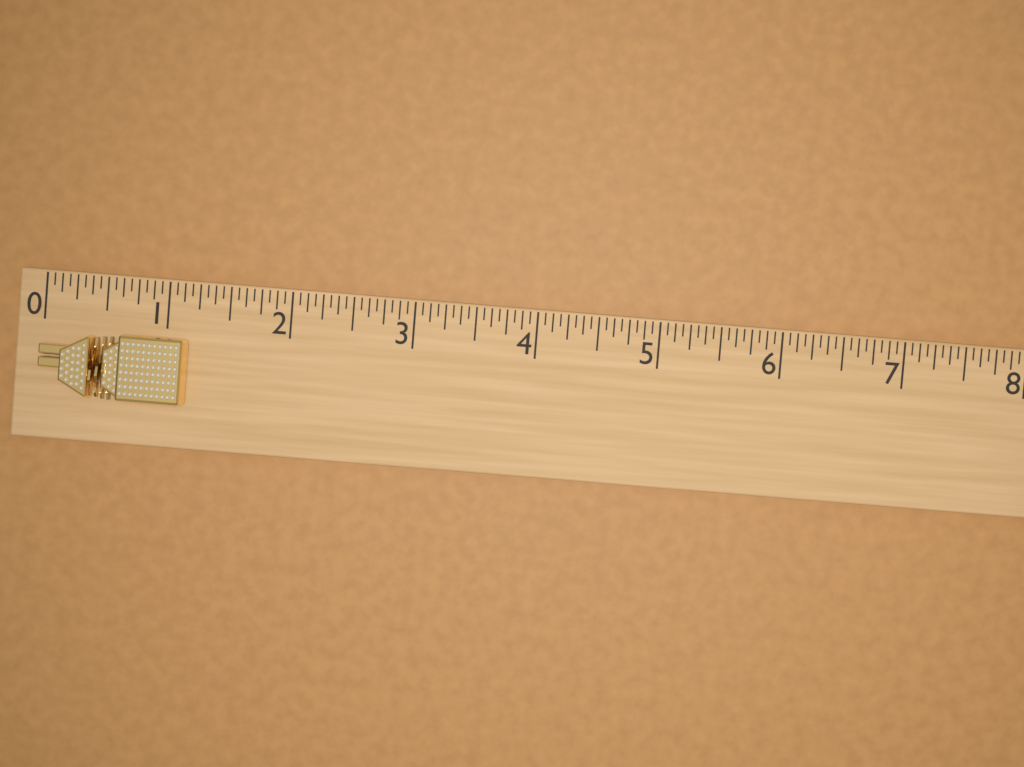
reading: 1.1875 (no unit)
